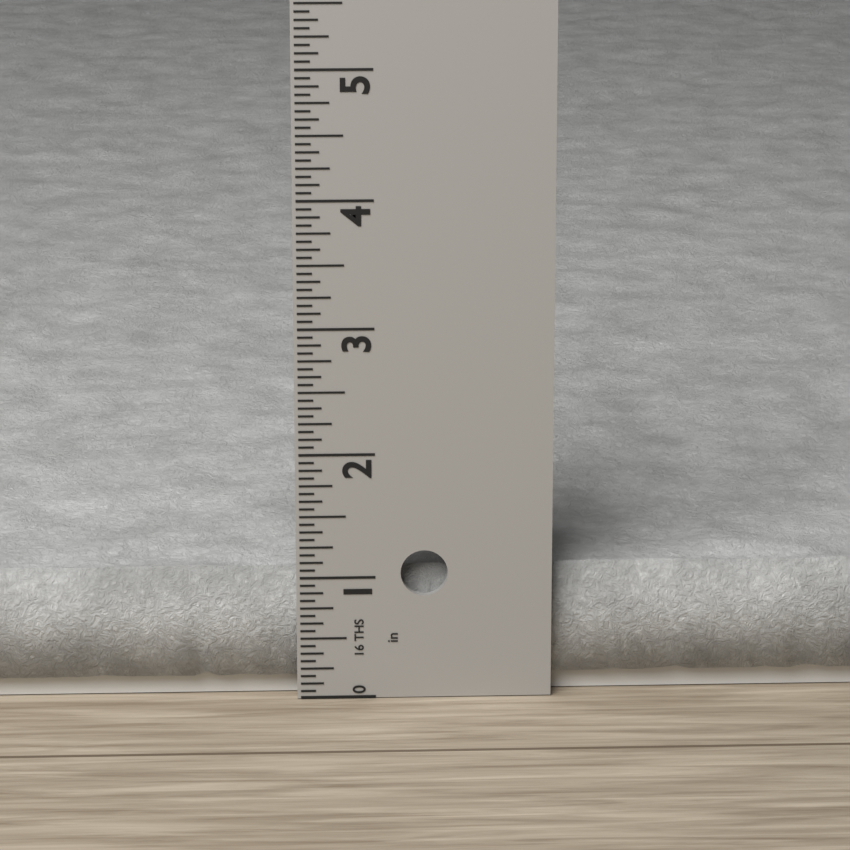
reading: 1.0625 in
